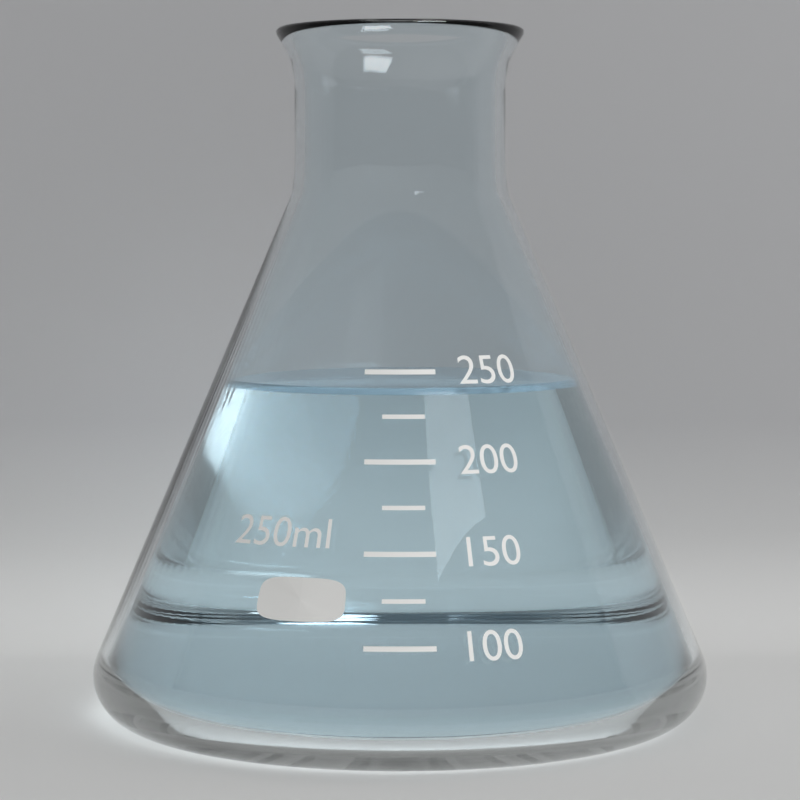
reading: 240 ml
